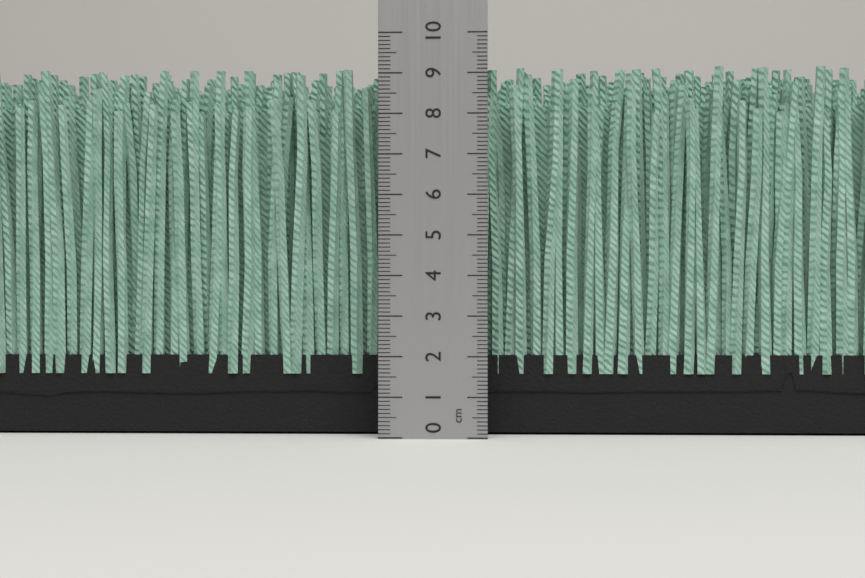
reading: 9.2 cm
